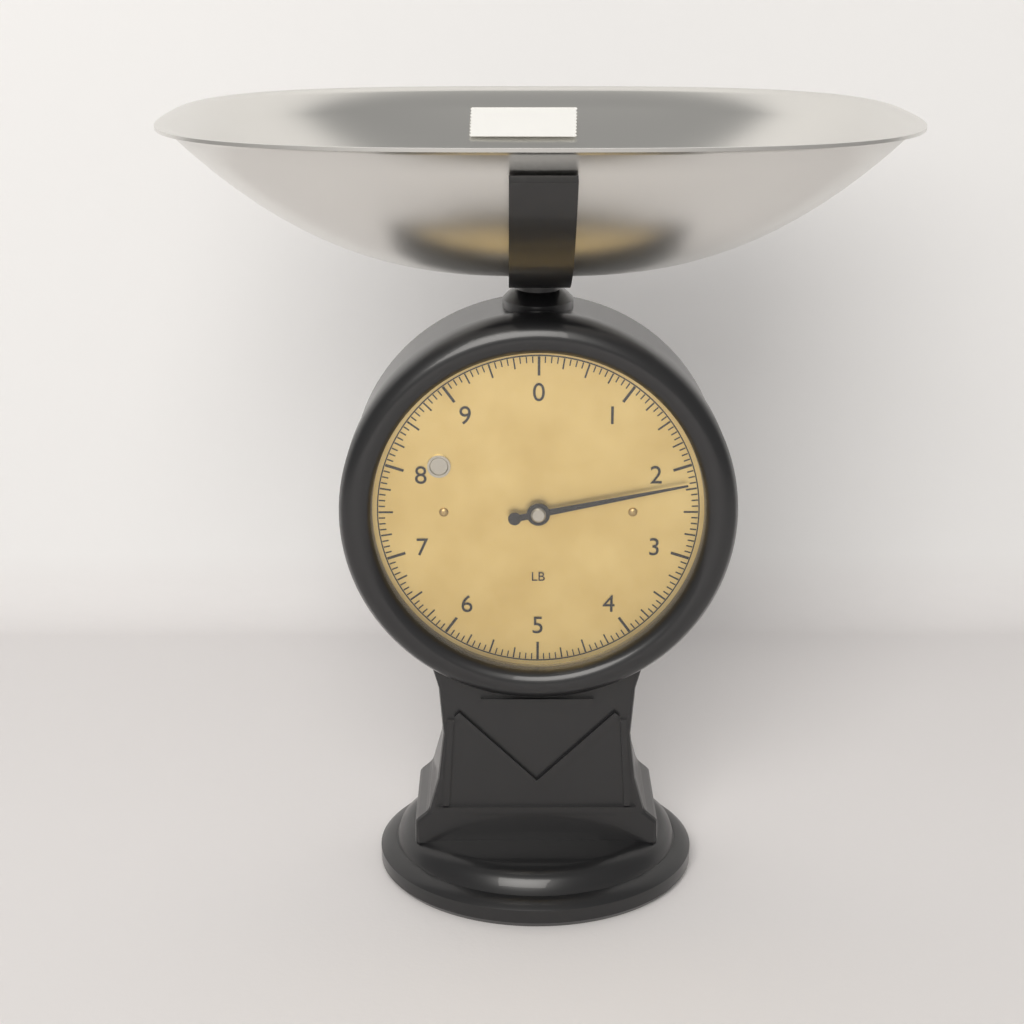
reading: 2.1875 lb
